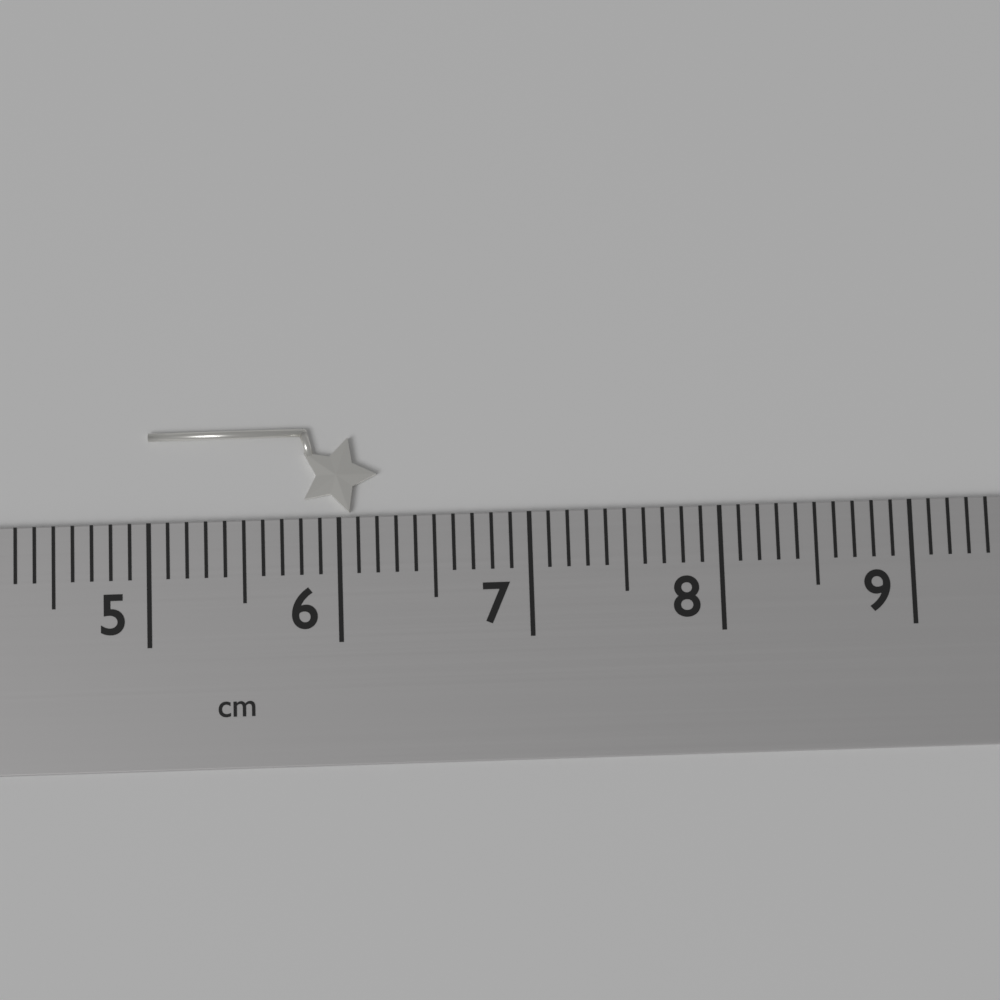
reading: 6.2 cm
